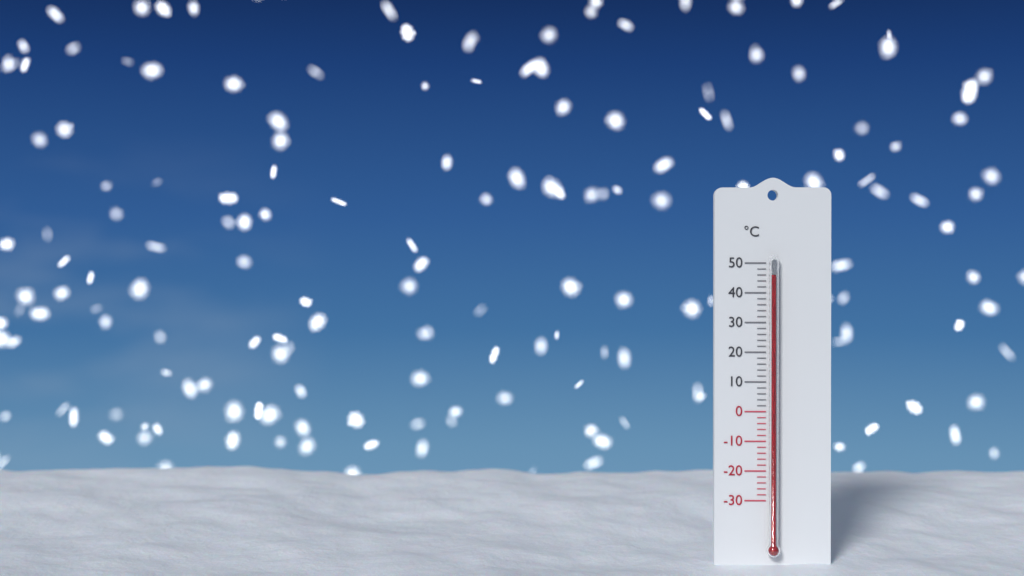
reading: 46 °C
